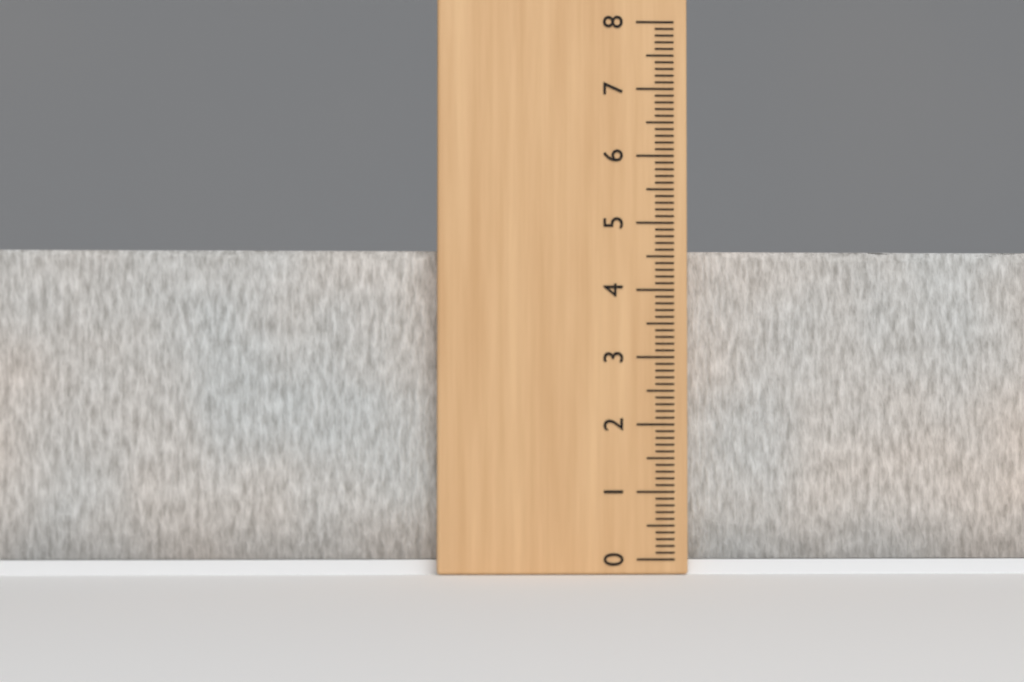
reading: 4.6 (no unit)
